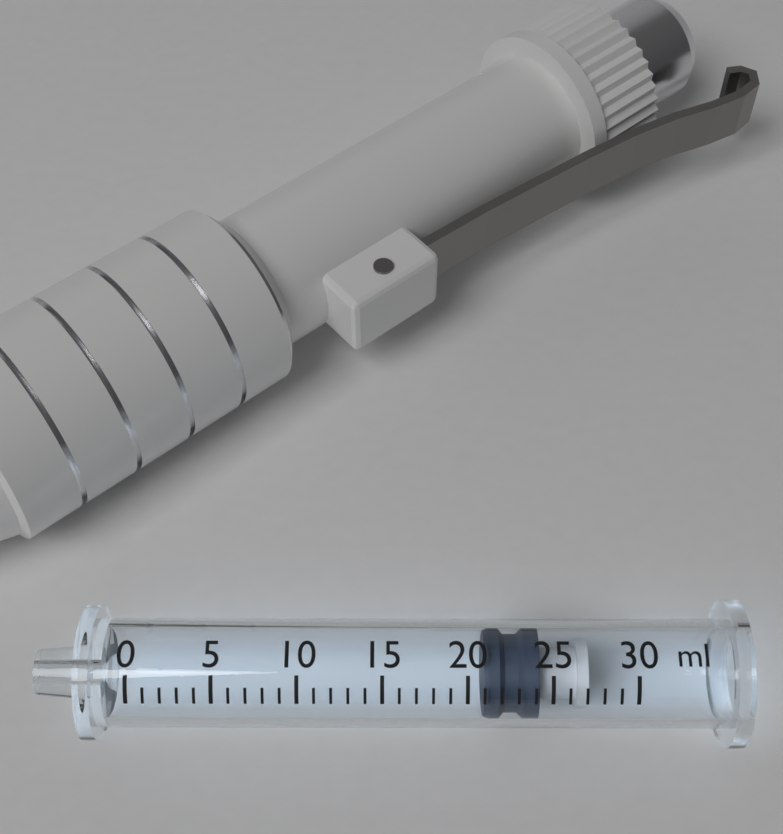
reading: 21 ml
